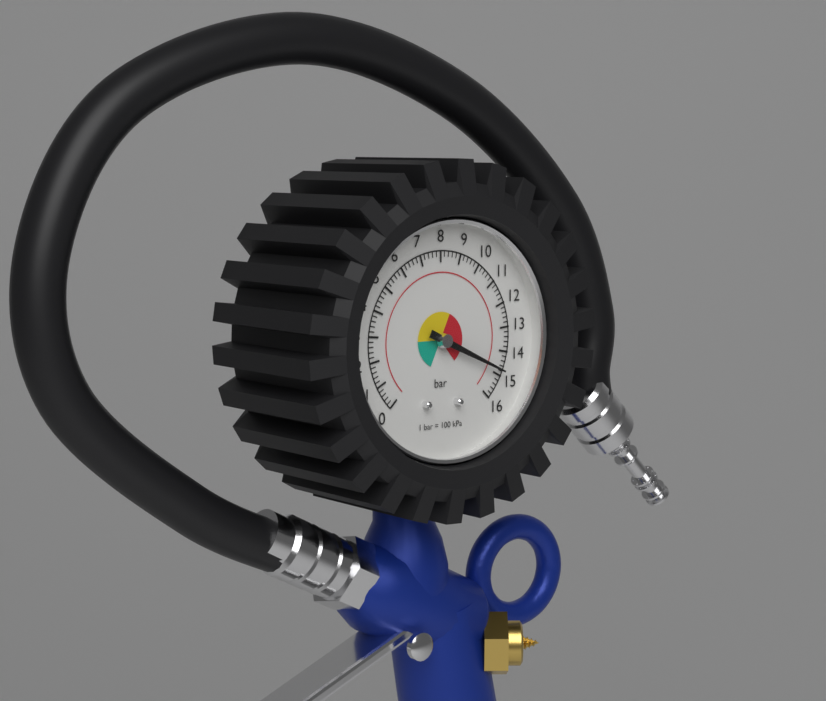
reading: 14.8 bar
